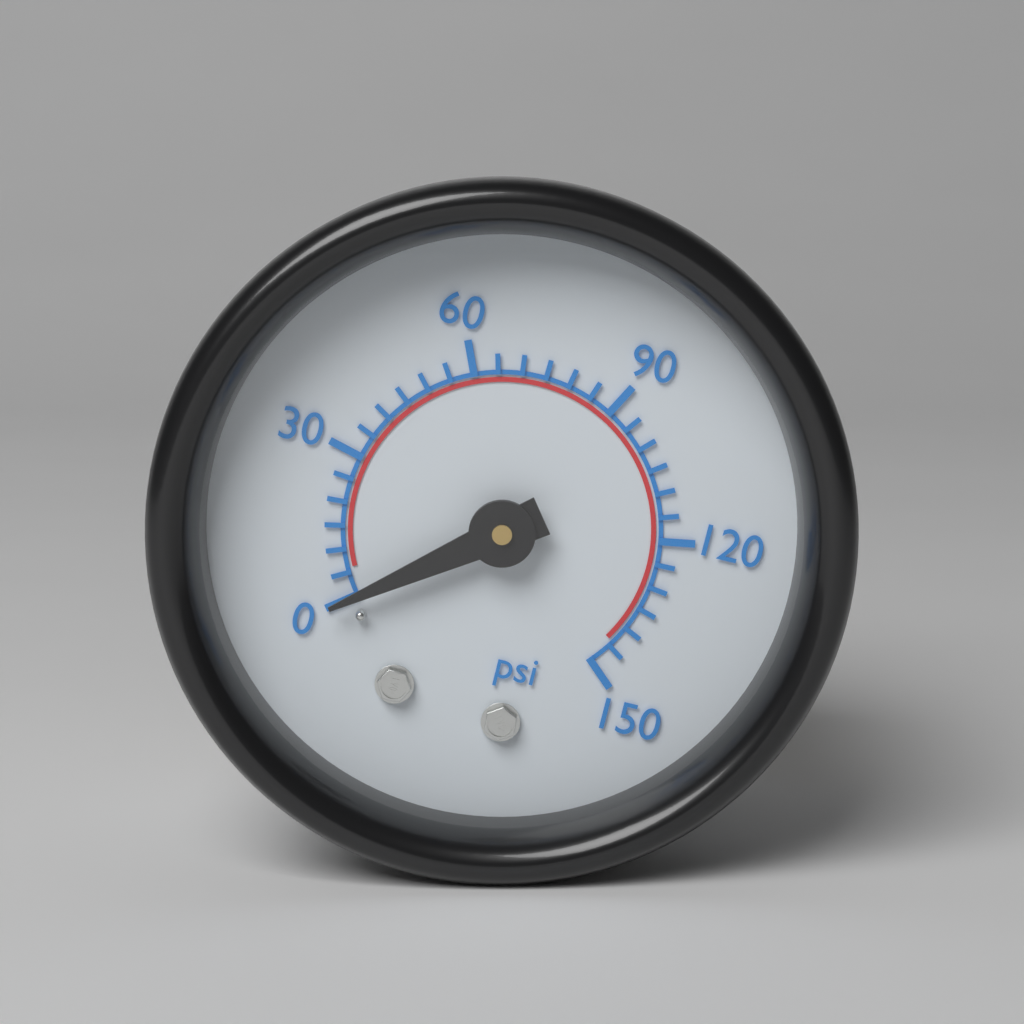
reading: 0 psi
